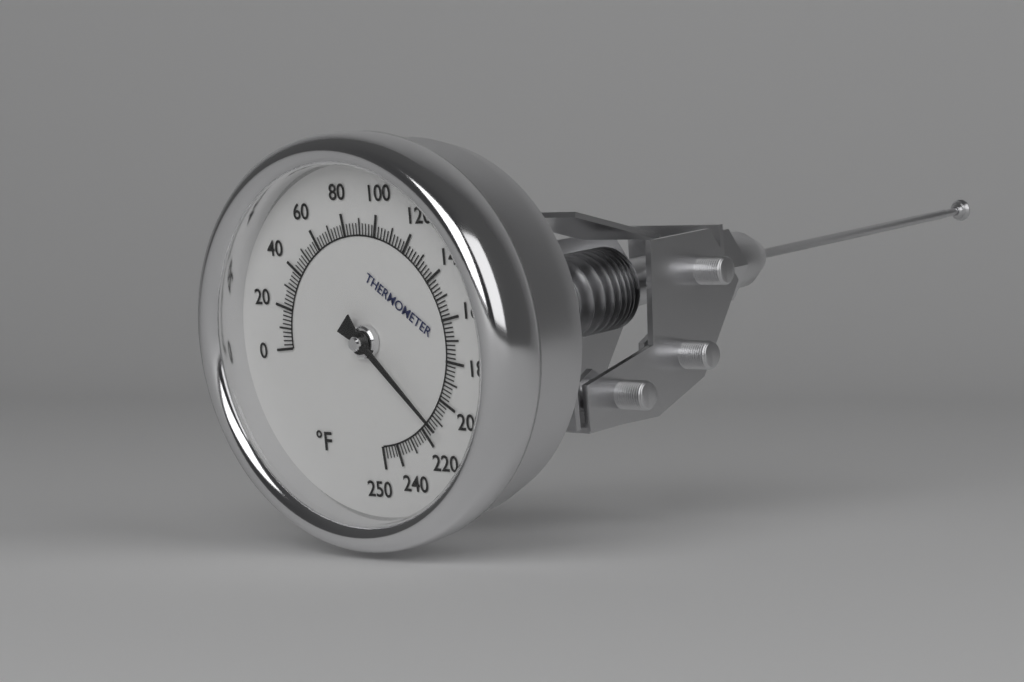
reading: 212 °F
